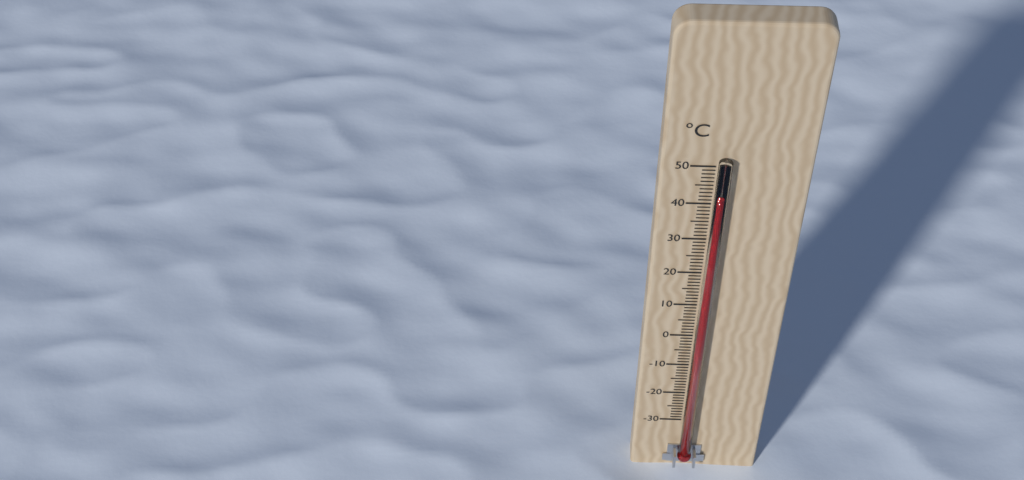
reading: 43 °C
